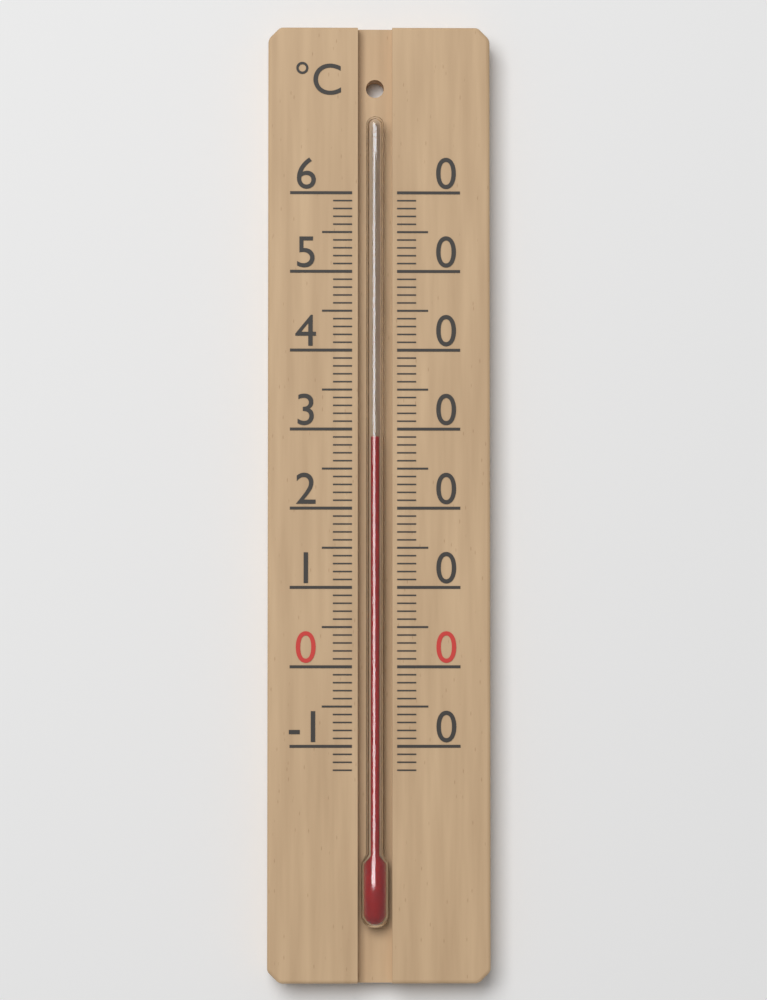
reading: 29 °C
